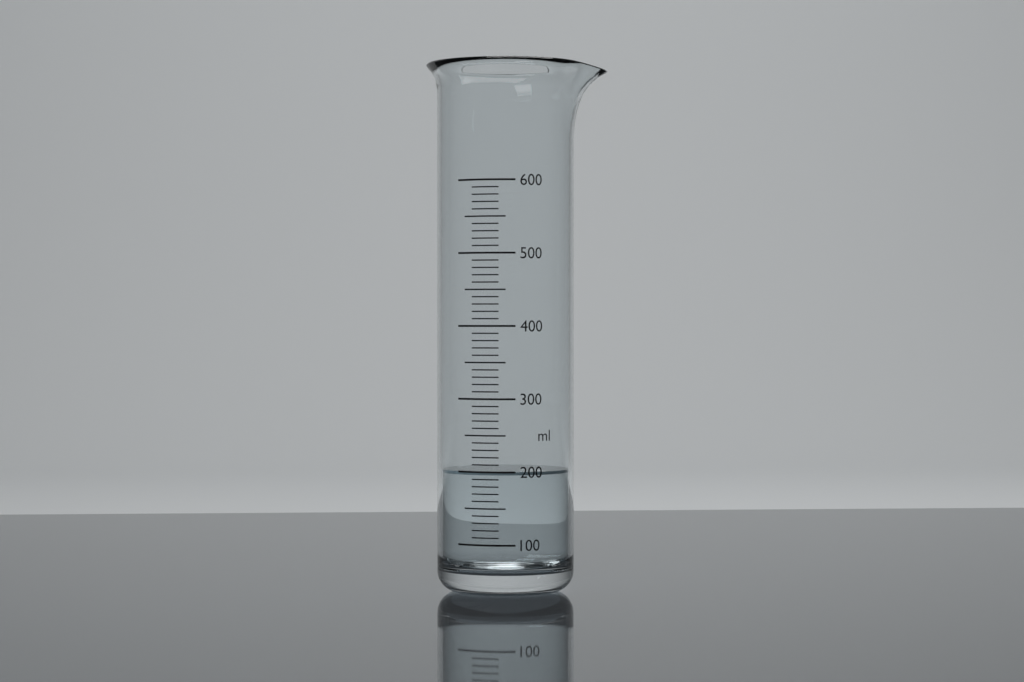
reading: 200 ml
